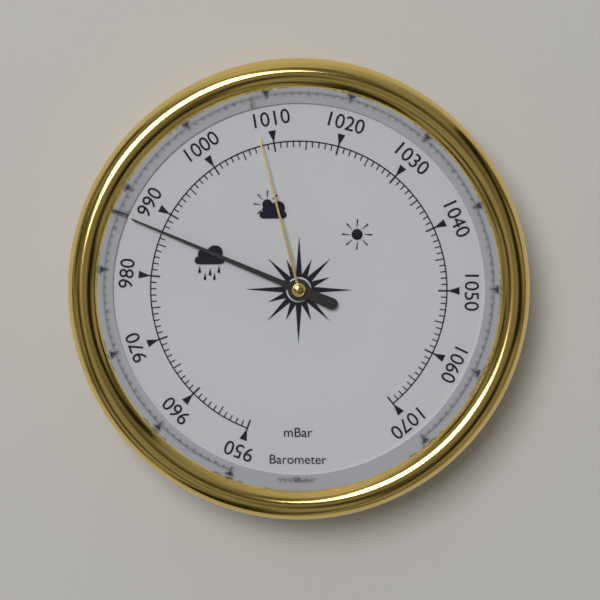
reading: 987 mbar
